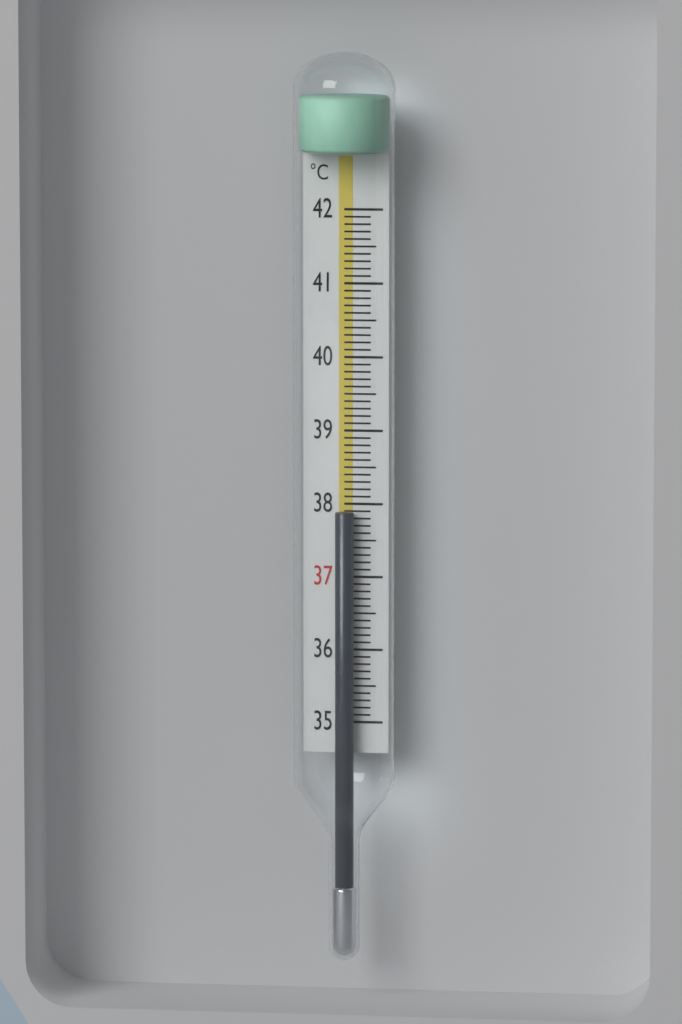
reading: 37.9 °C
